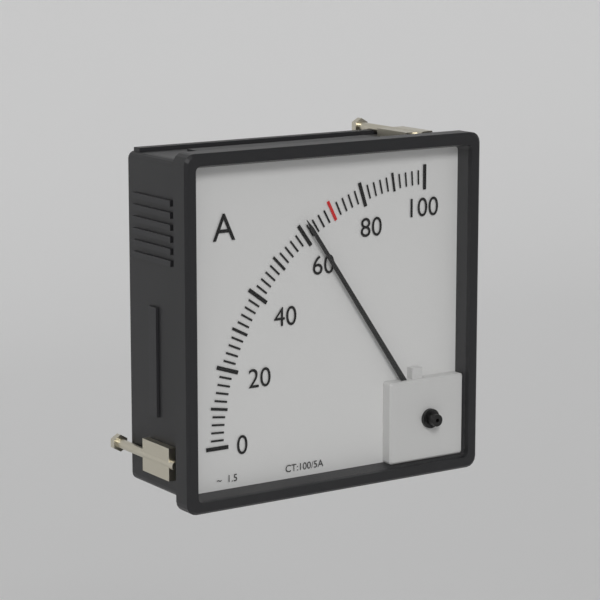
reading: 62 A
